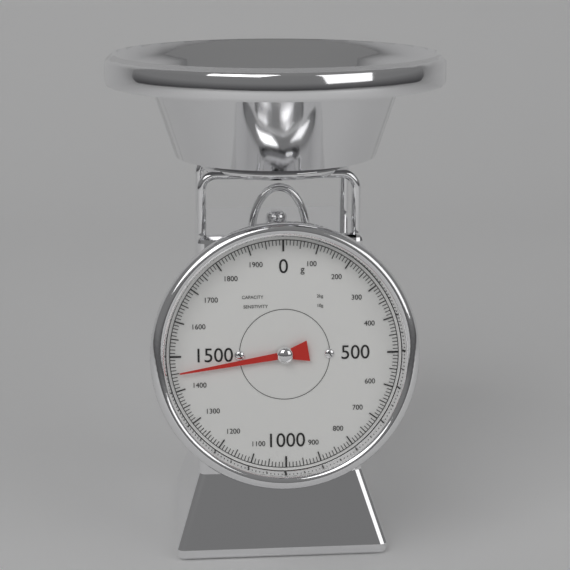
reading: 1450 g
